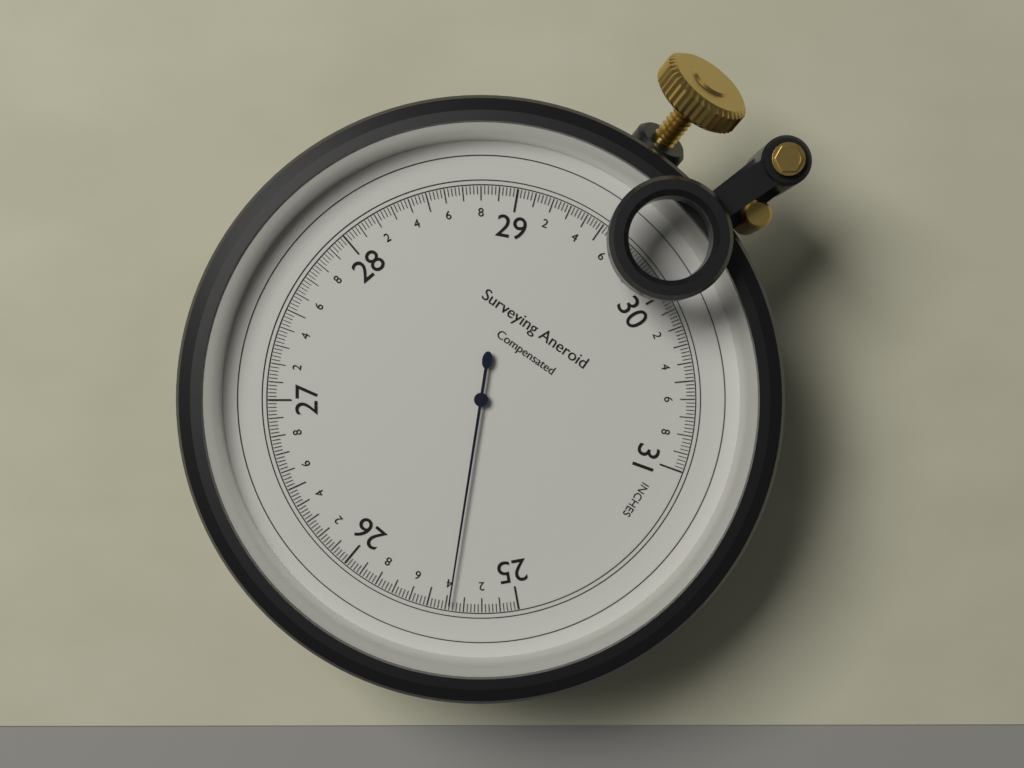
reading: 25.38 inches
